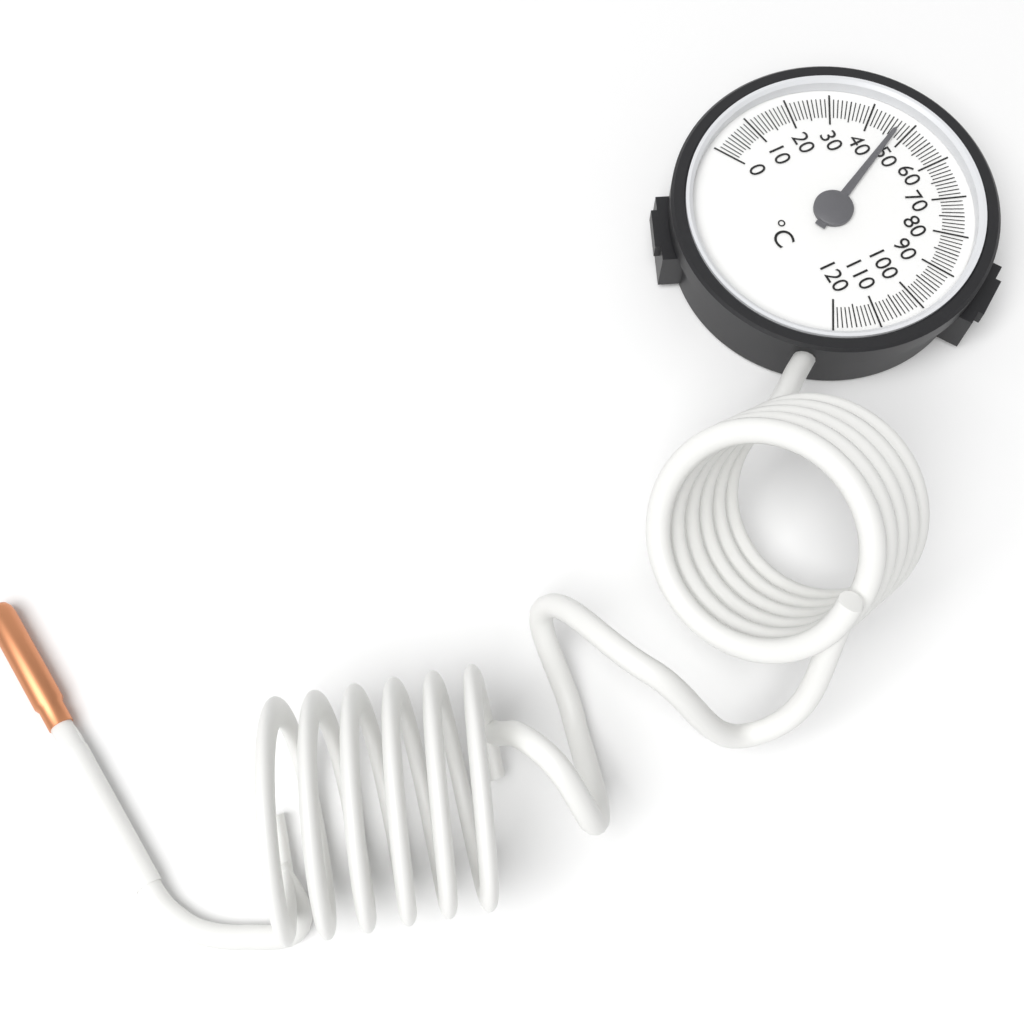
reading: 47 °C
